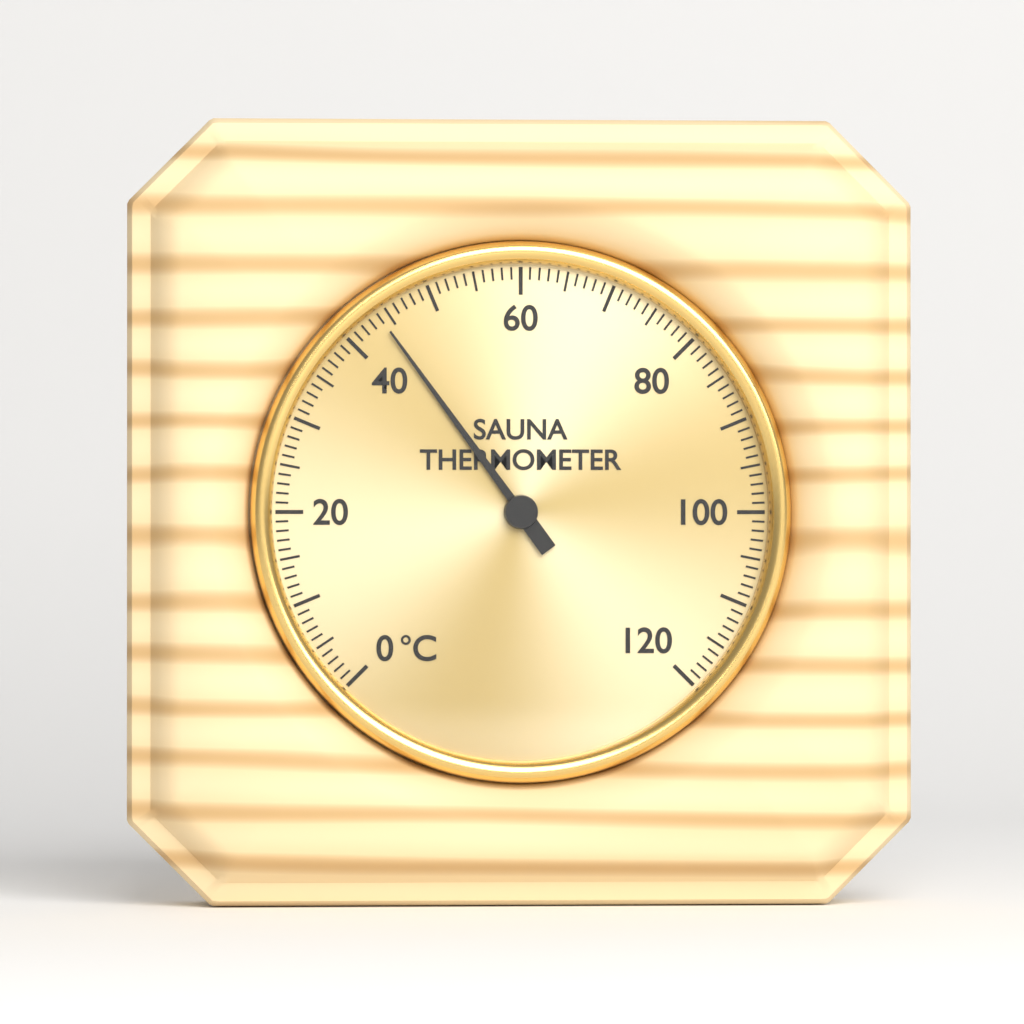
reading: 44 °C
